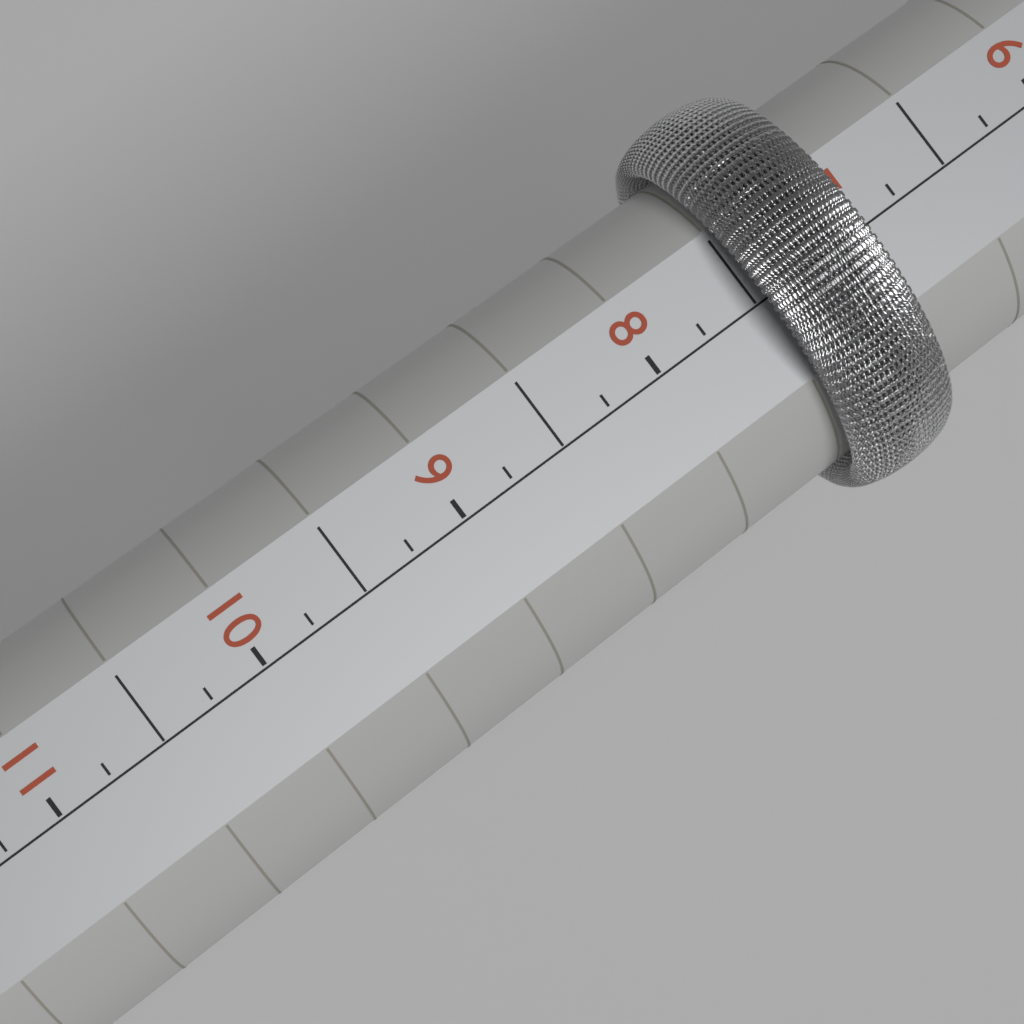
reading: 7.50 (no unit)
